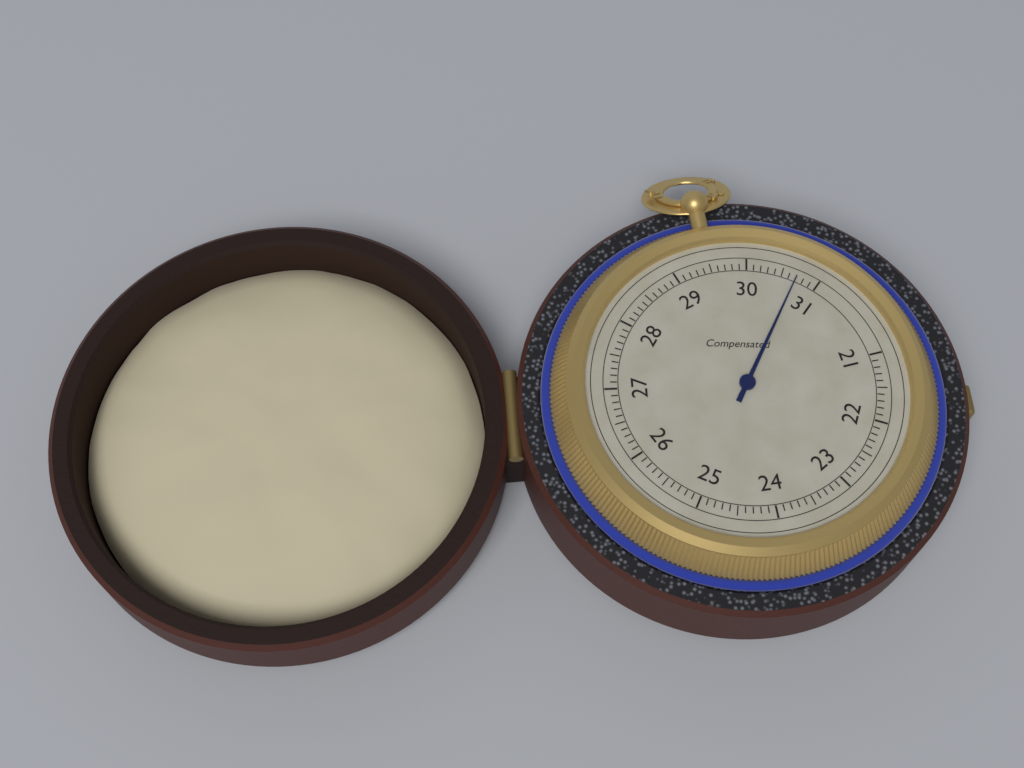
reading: 30.7 (no unit)
